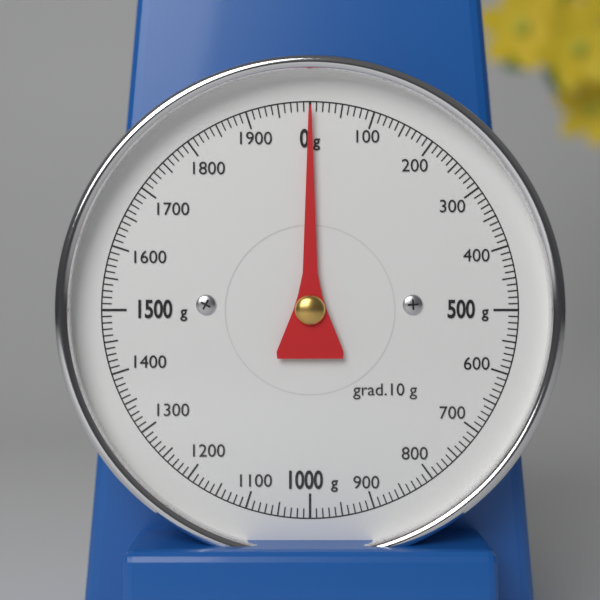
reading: 0 g
